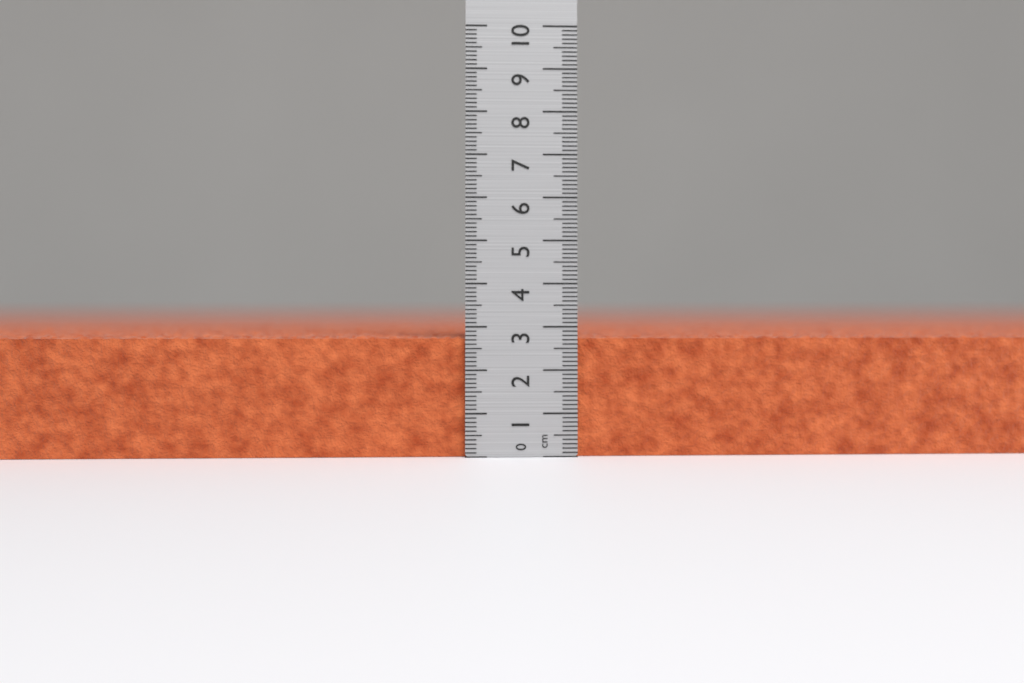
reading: 2.8 cm
